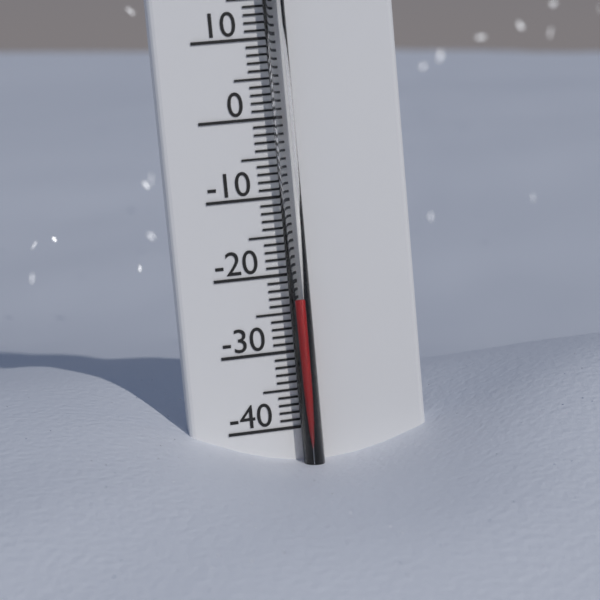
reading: -23 °C
